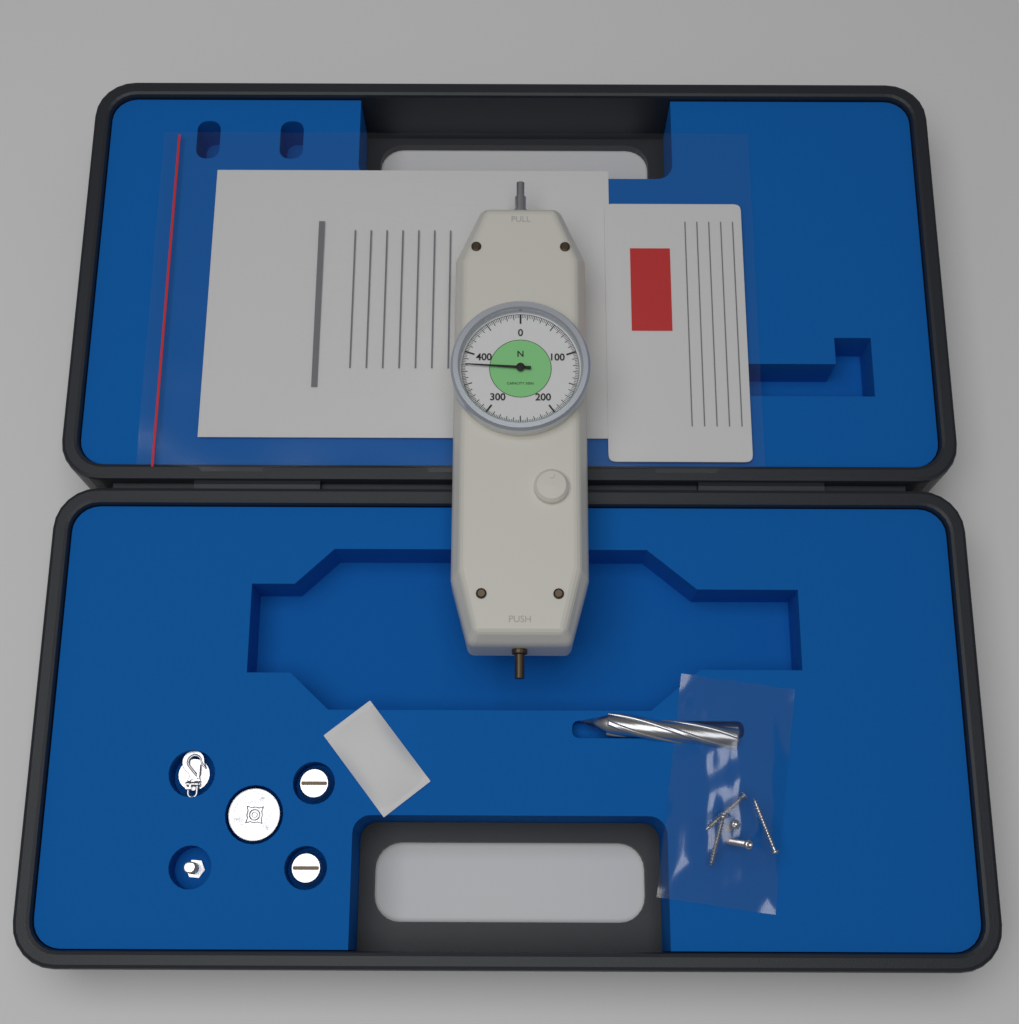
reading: 380.0 N
